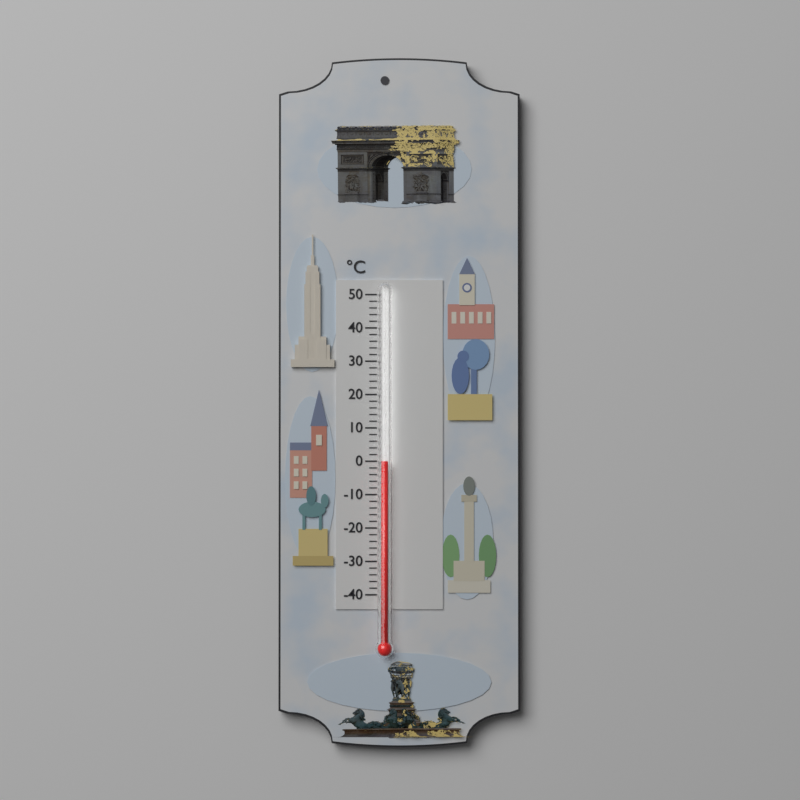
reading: 0 °C
